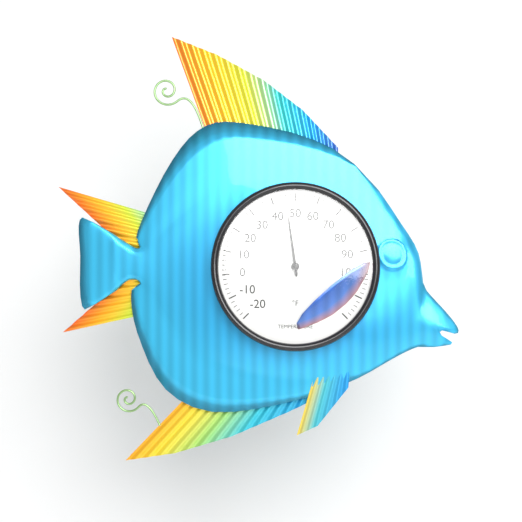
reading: 46 °F
